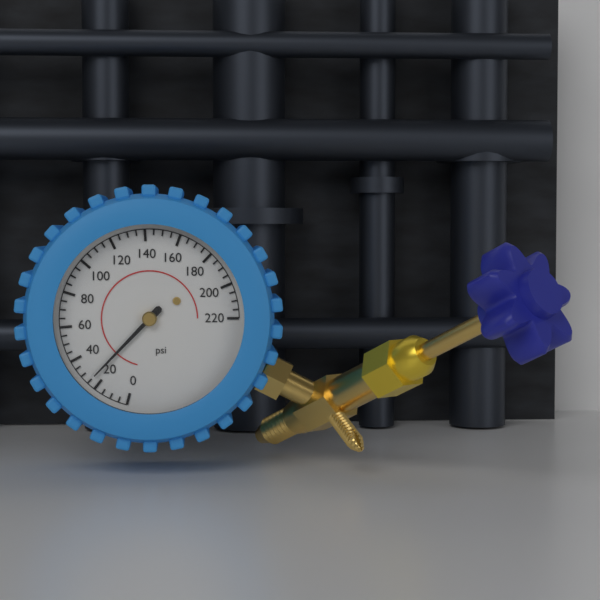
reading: 25 psi
